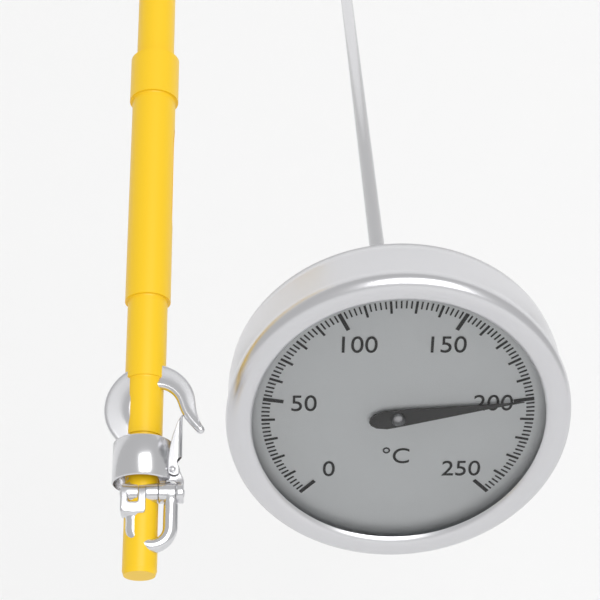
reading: 200 °C
